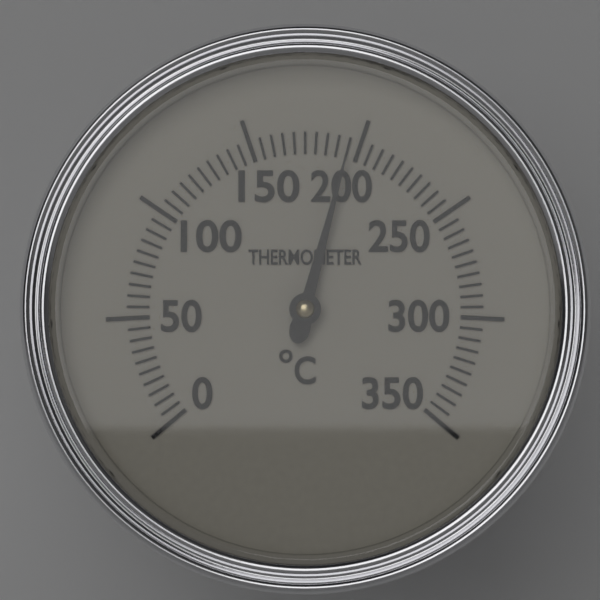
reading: 195 °C
